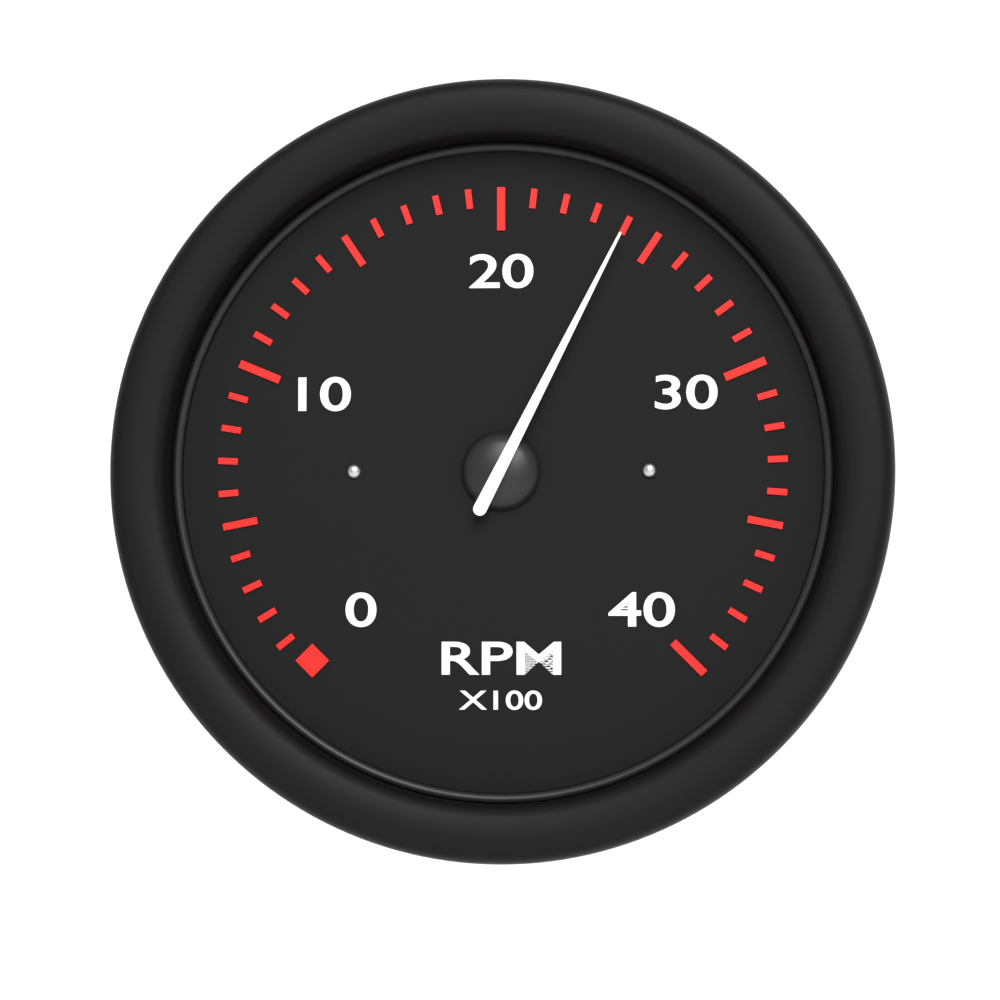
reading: 24 RPM x100
